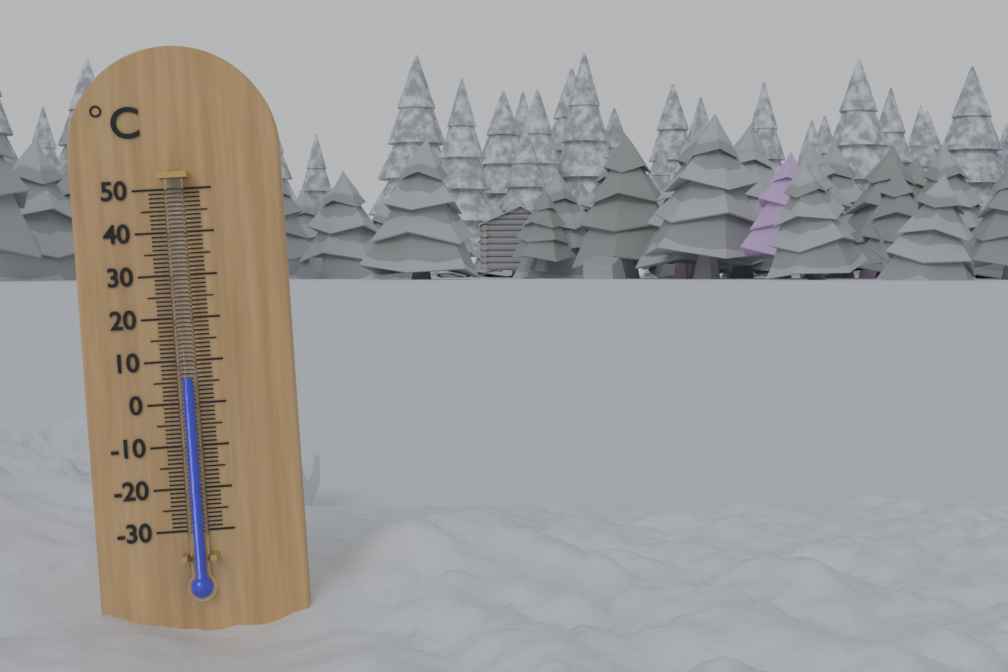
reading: 6 °C
